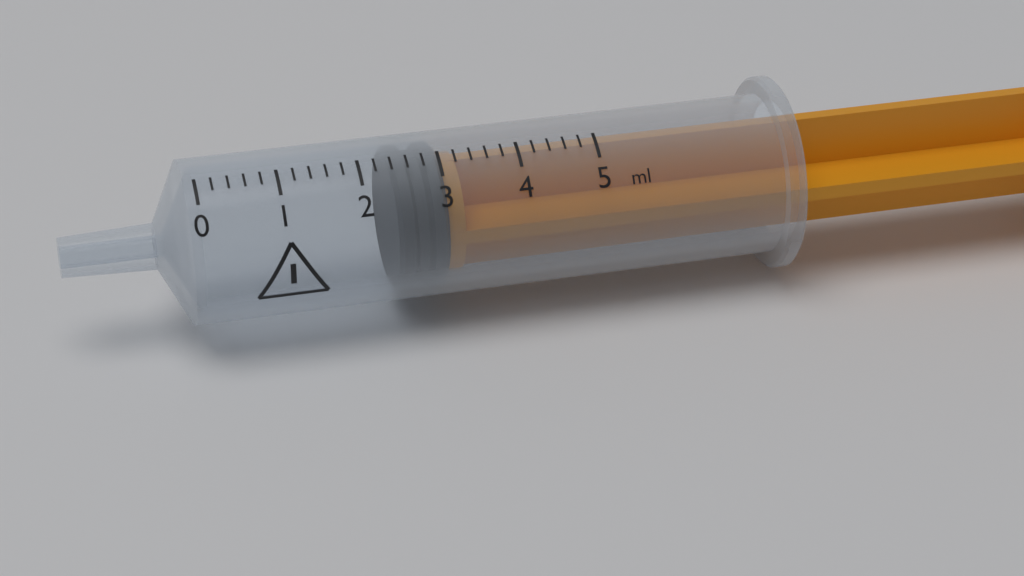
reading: 2.4 ml
